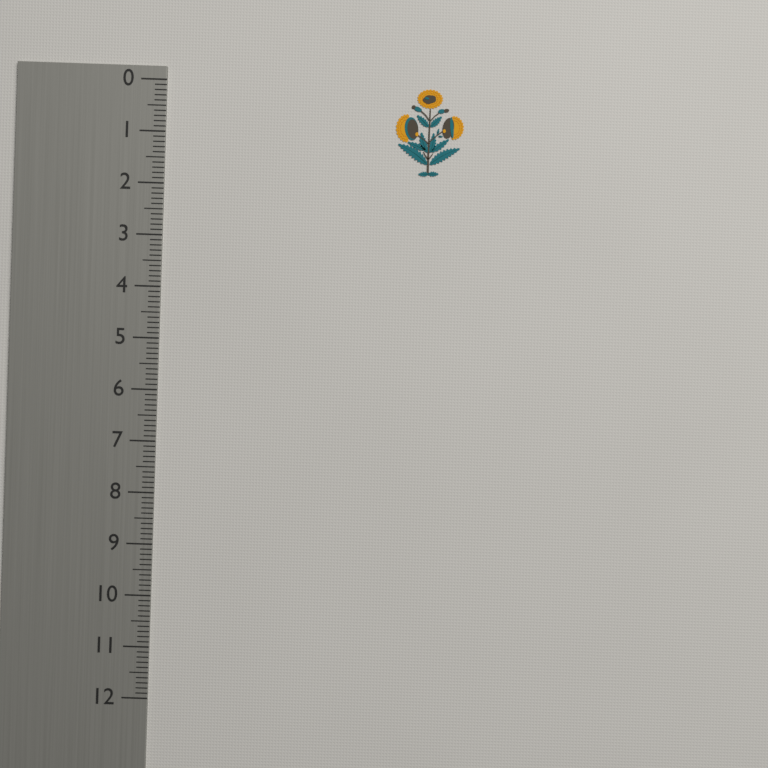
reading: 1.7 (no unit)
